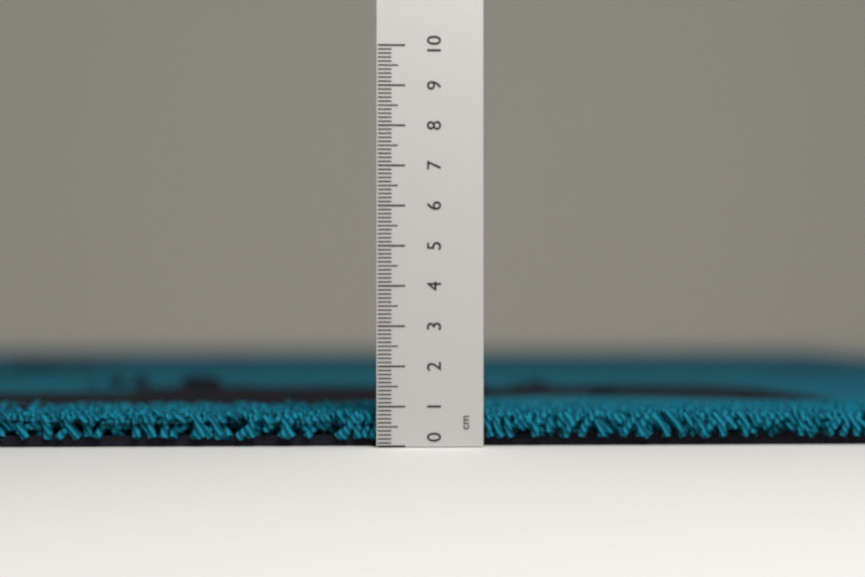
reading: 0.9 cm
